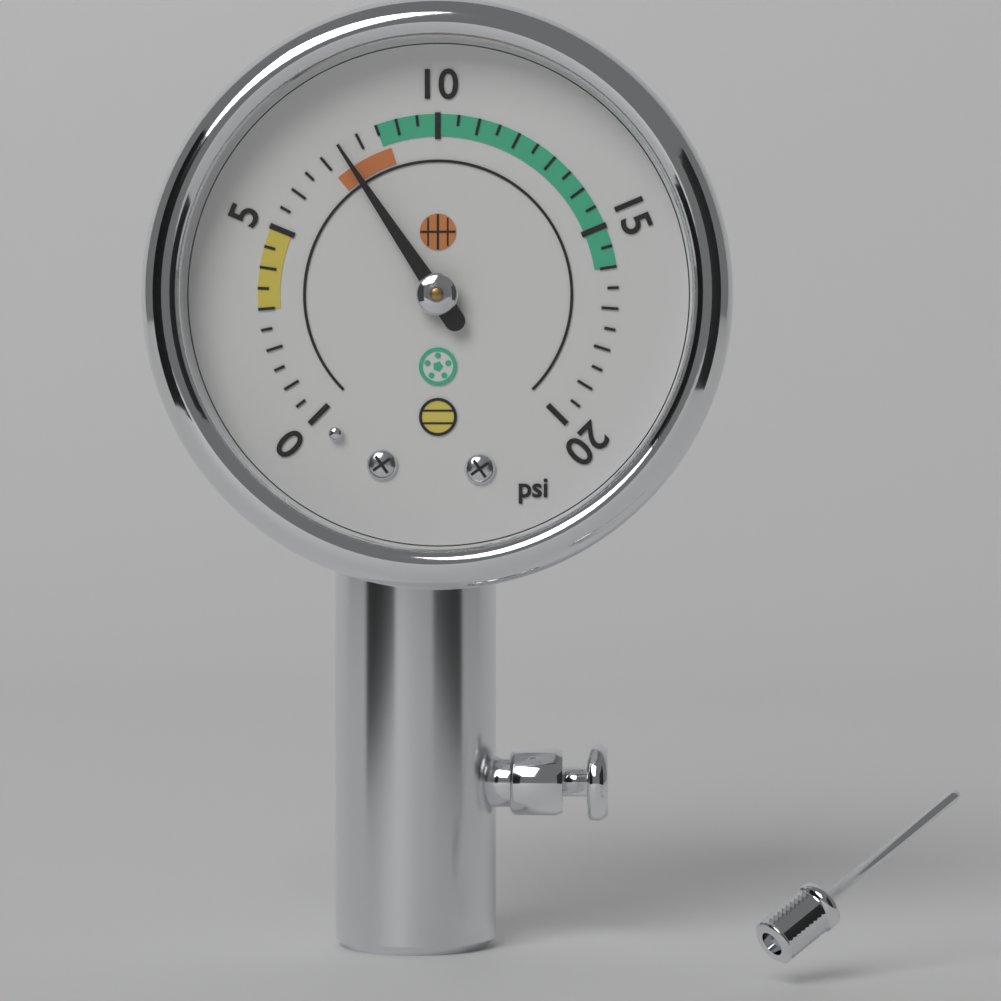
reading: 7.5 psi
